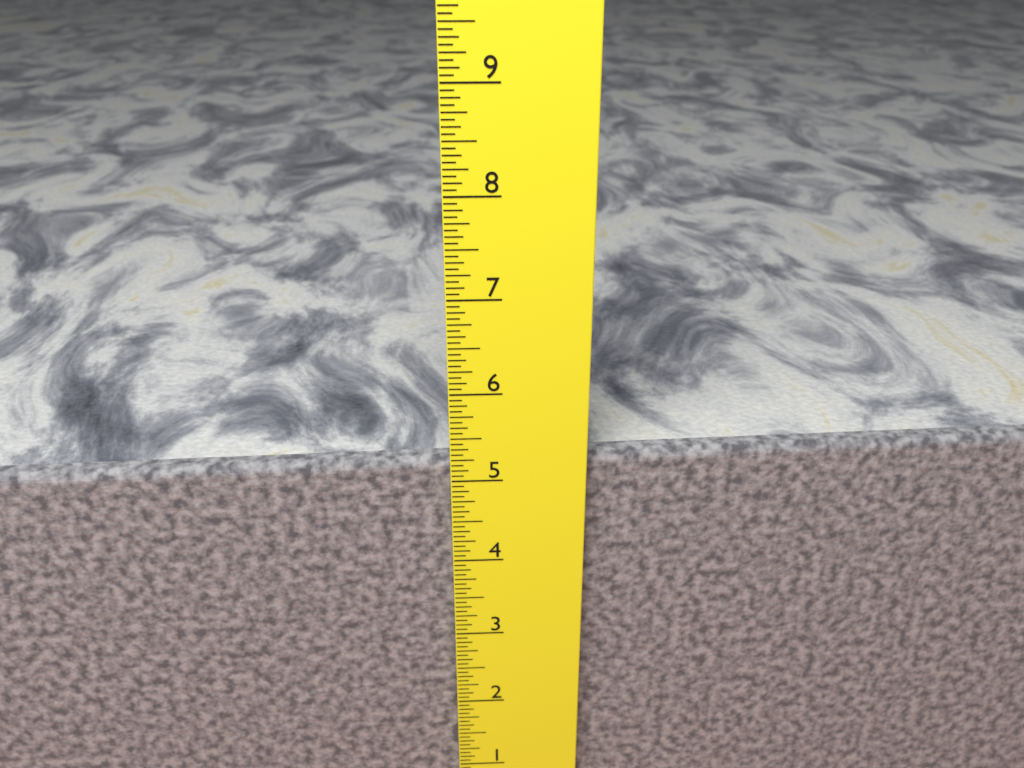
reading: 5.1875 in
